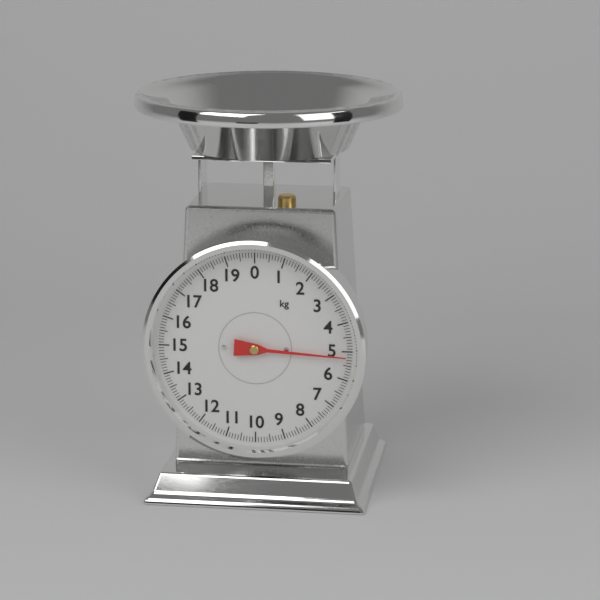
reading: 5.2 kg
